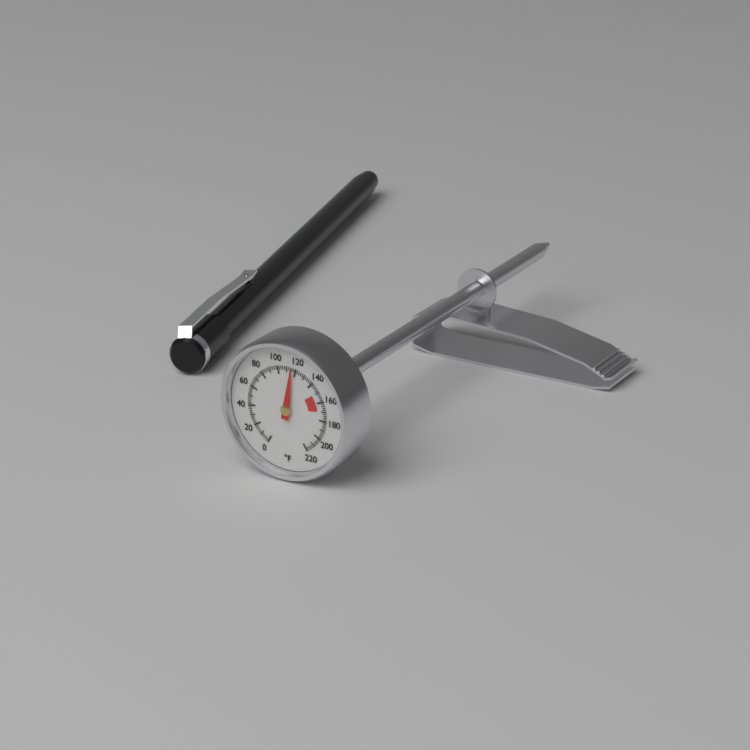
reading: 116 °F
